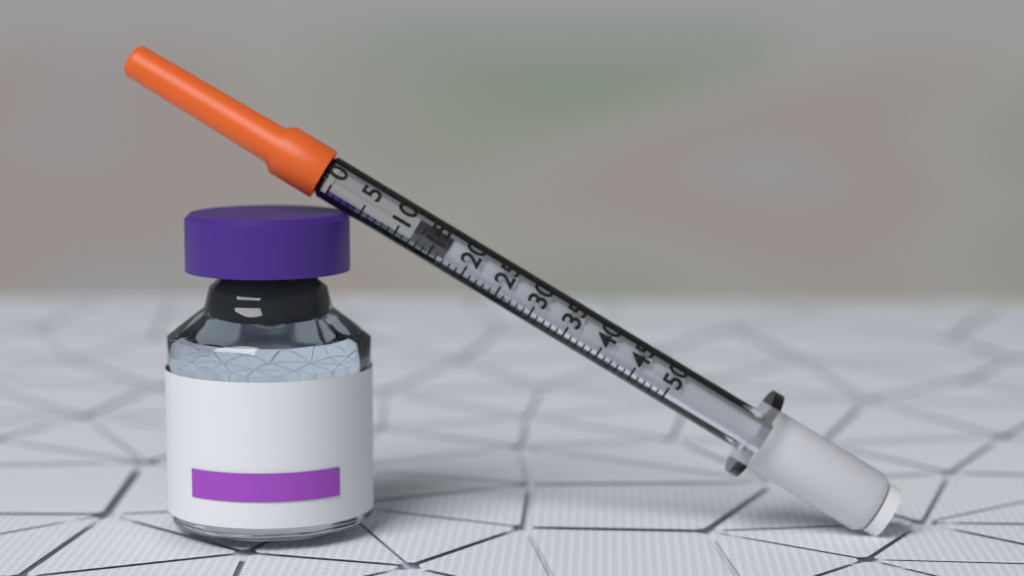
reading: 12 (no unit)
